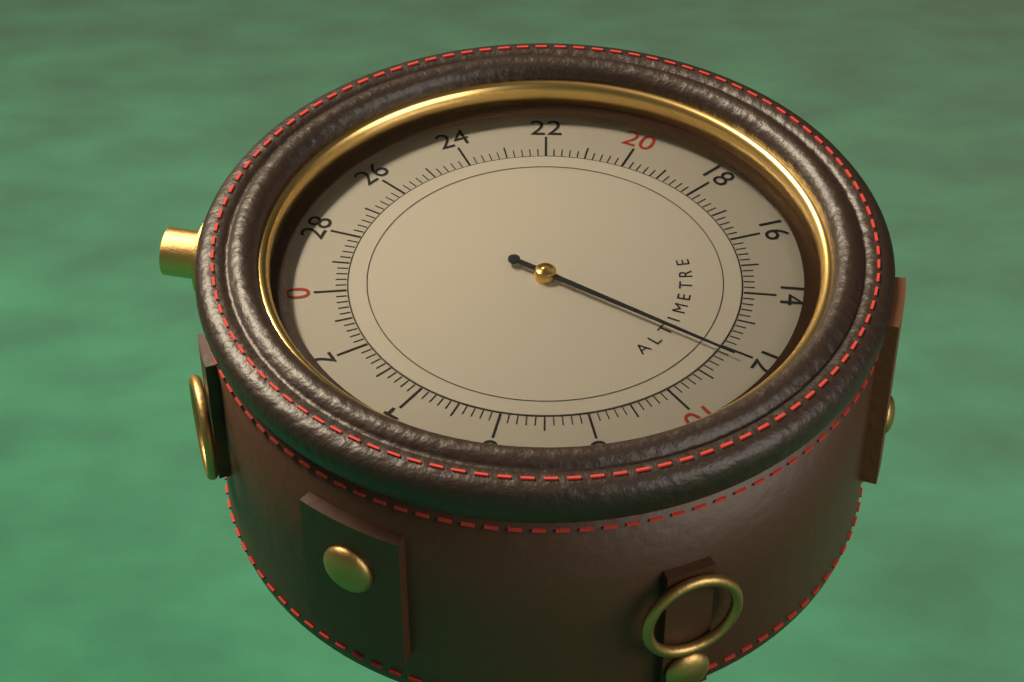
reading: 11.8 (no unit)
